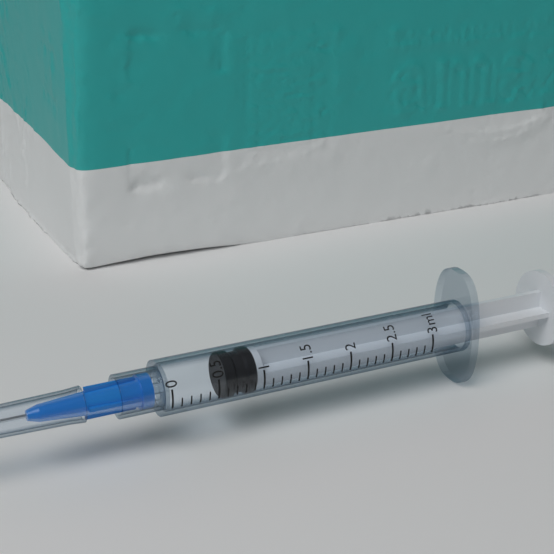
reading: 0.6 ml
